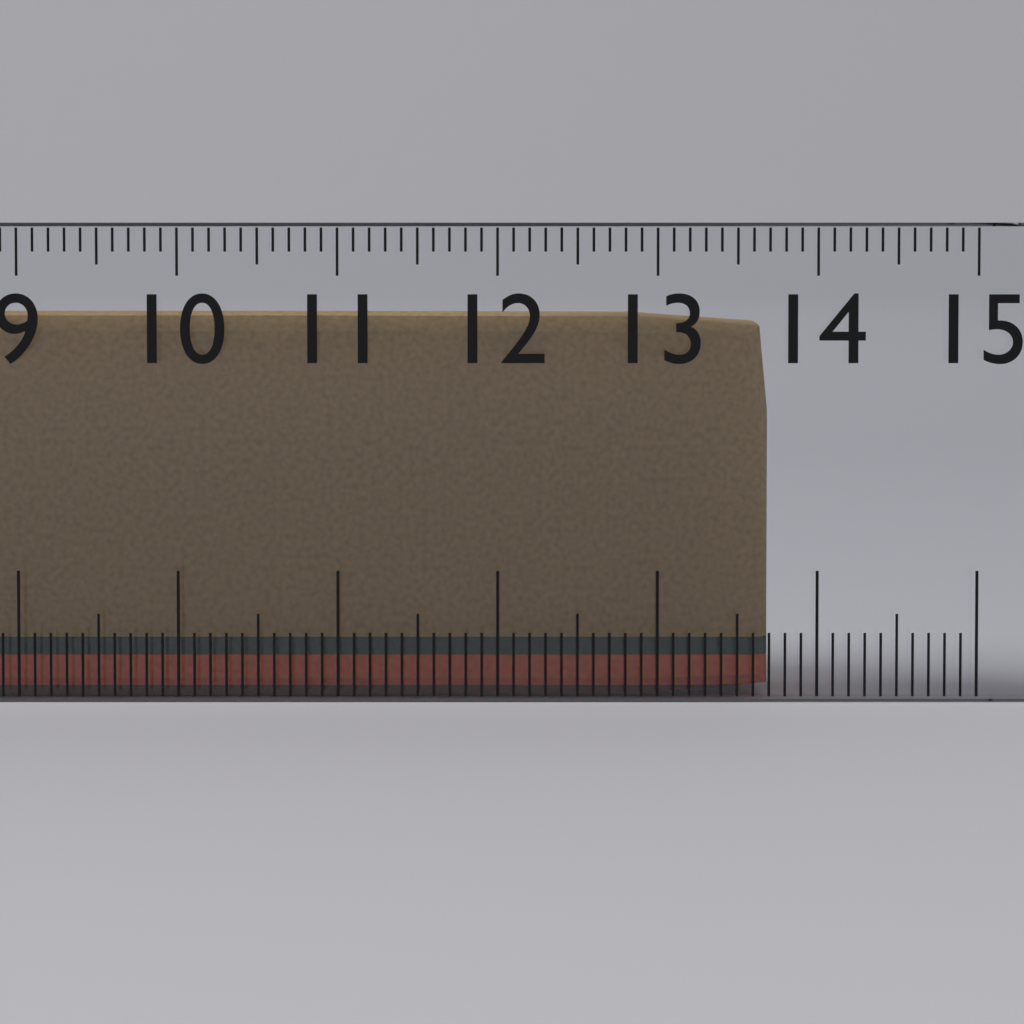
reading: 13.7 cm
